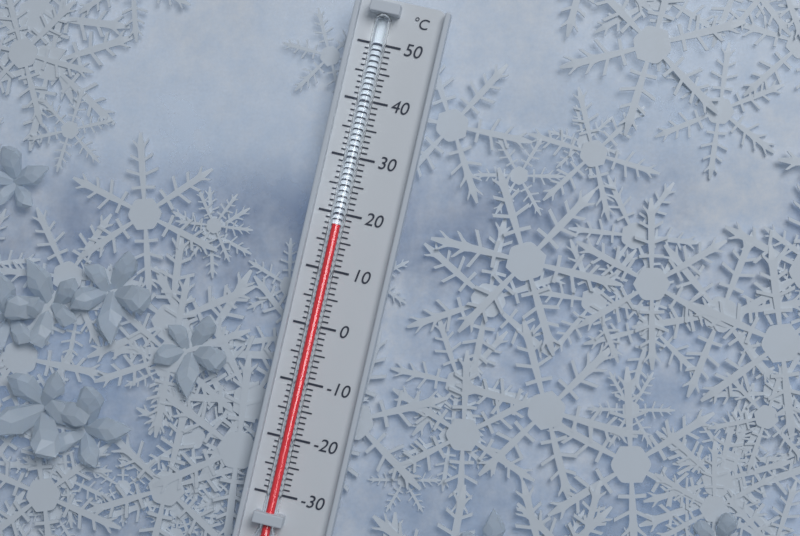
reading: 18 °C
